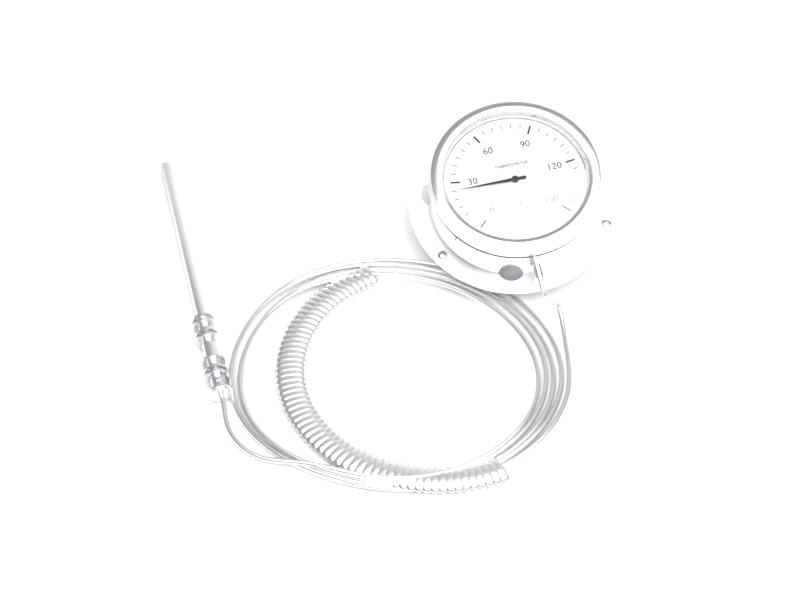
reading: 25 °C
